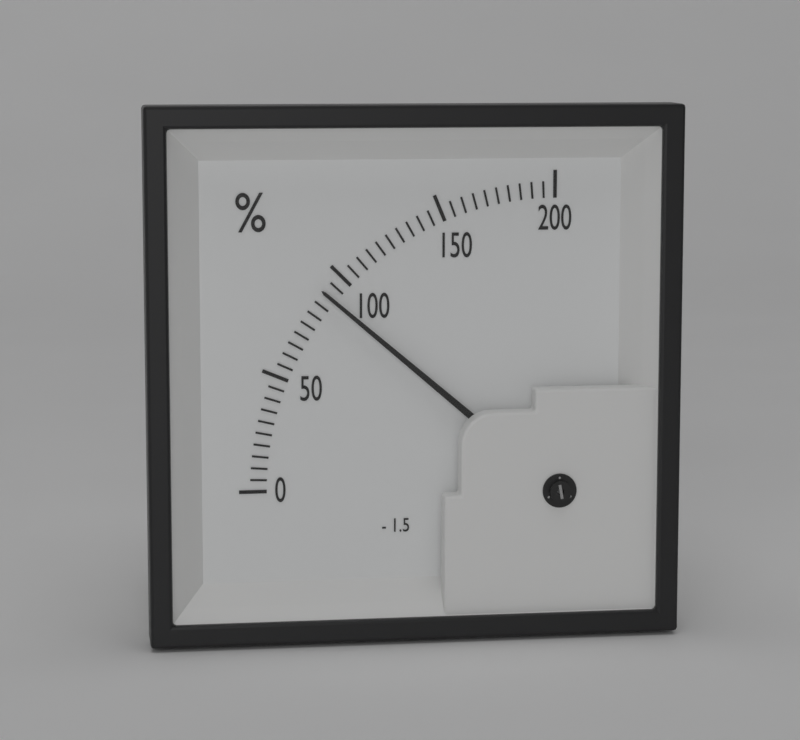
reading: 90 %
